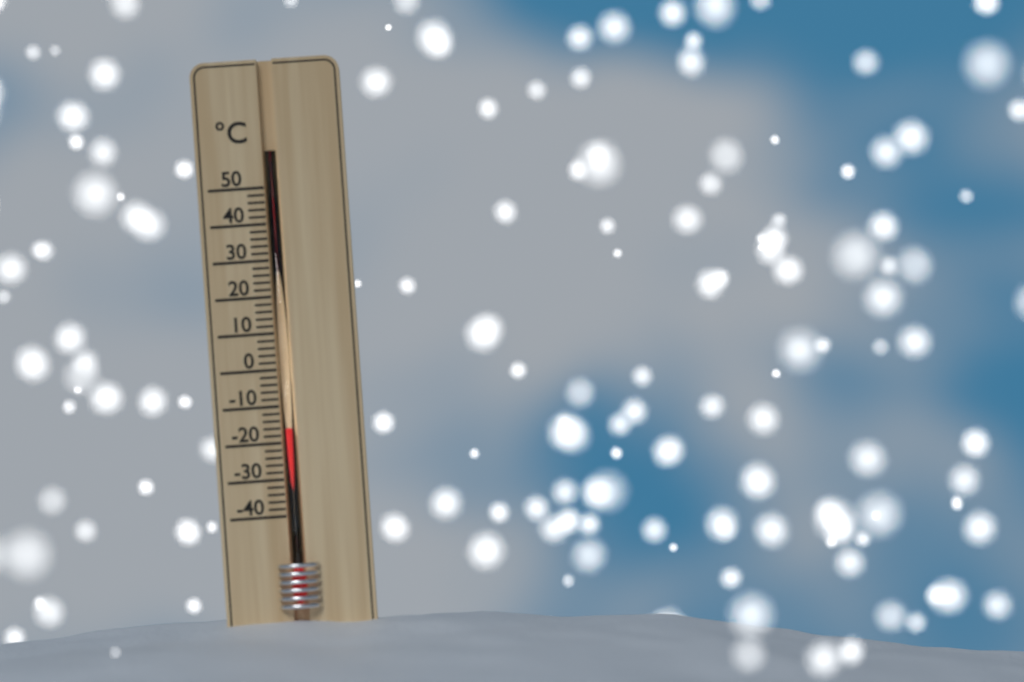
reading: -16 °C
